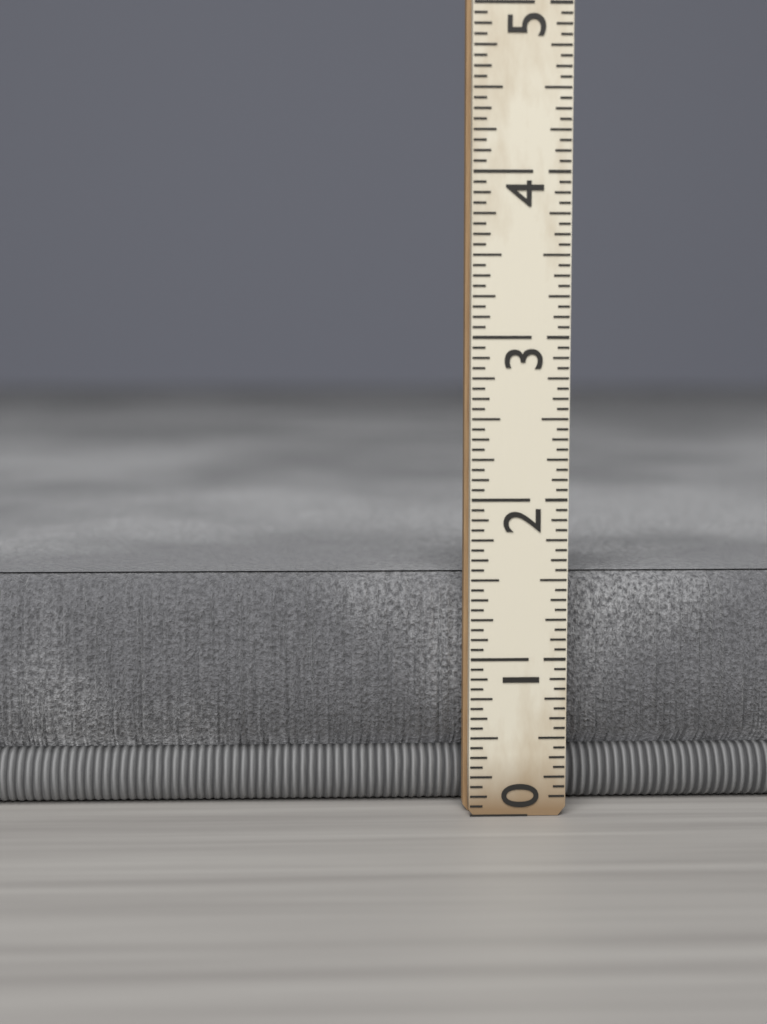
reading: 1.5000 (no unit)
